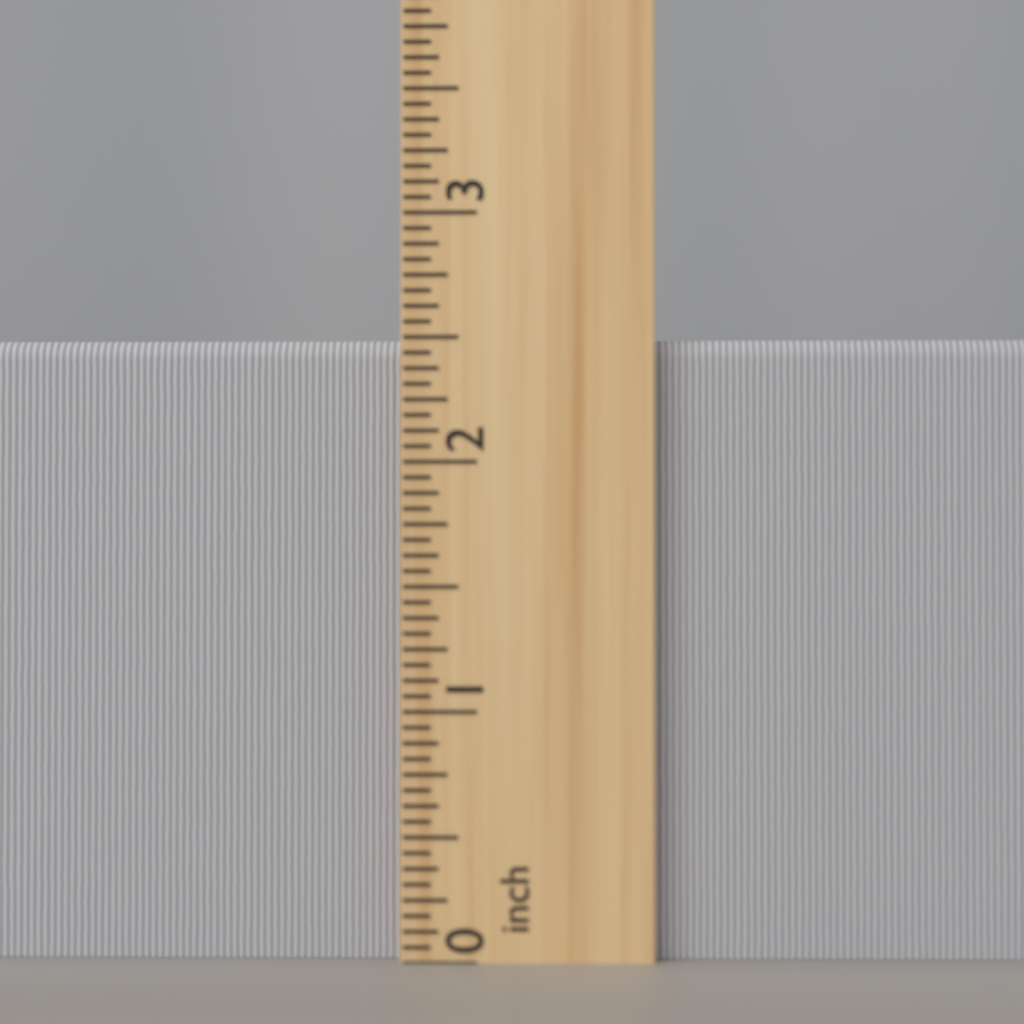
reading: 2.5000 inch
